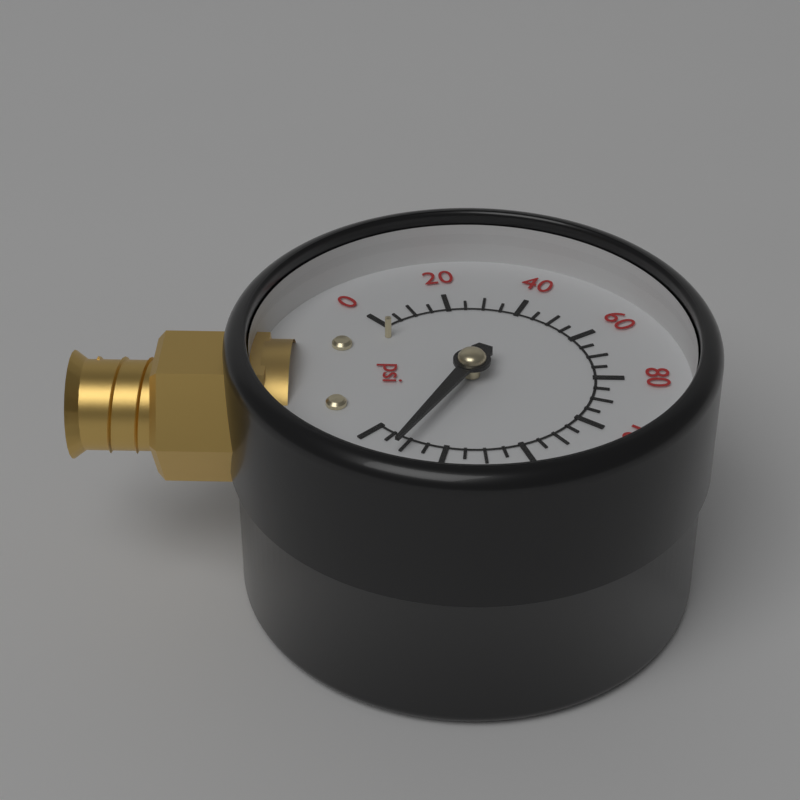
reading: 150 psi
